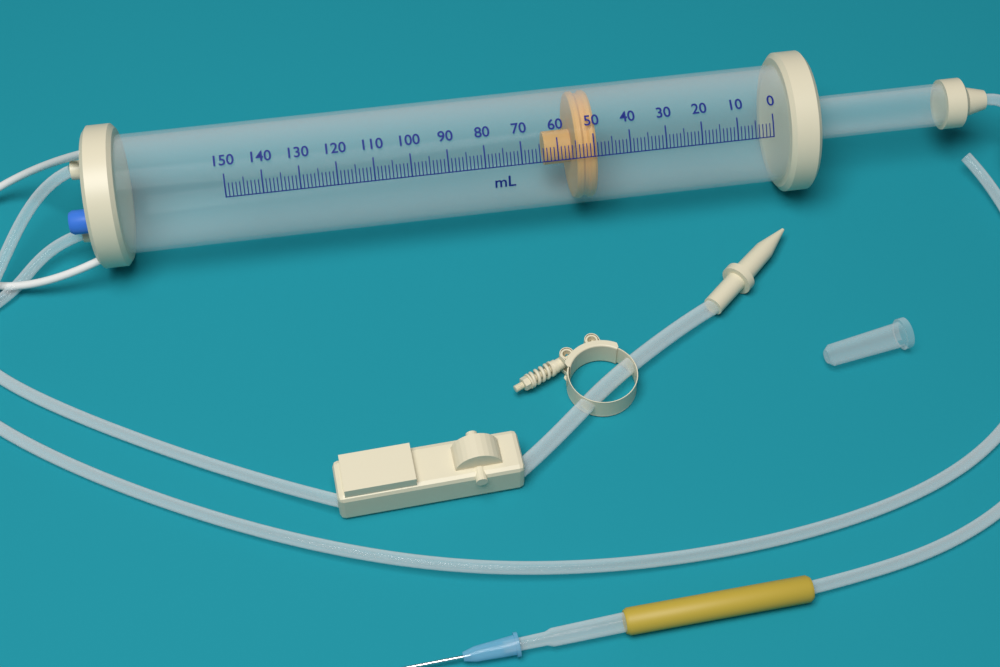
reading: 49 ml
